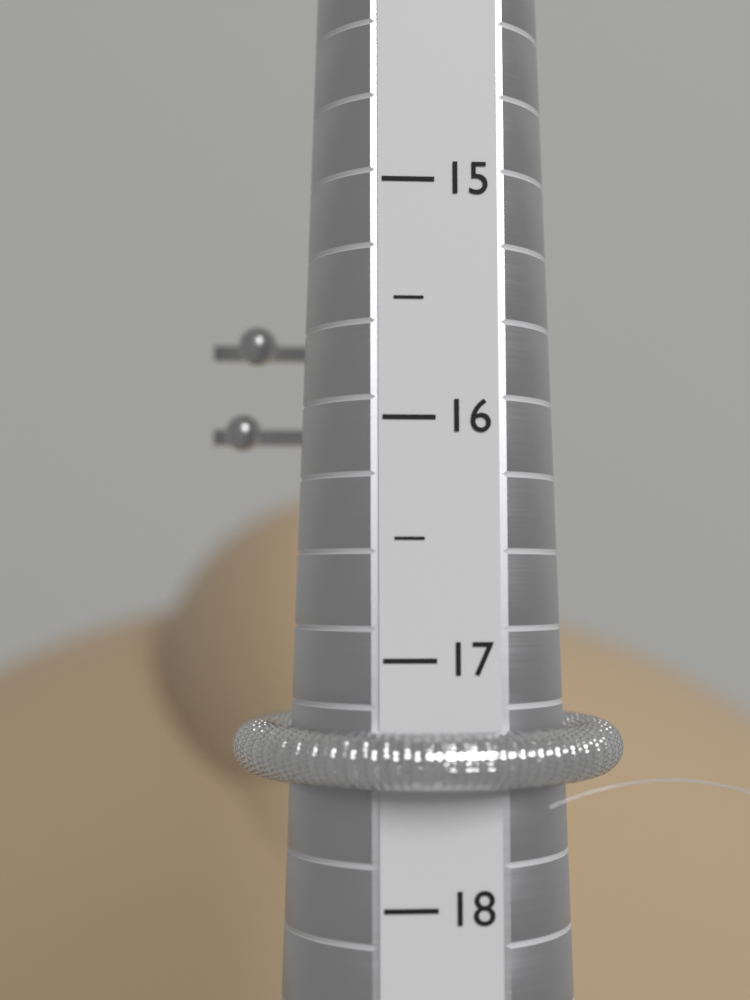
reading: 17.5 (no unit)
